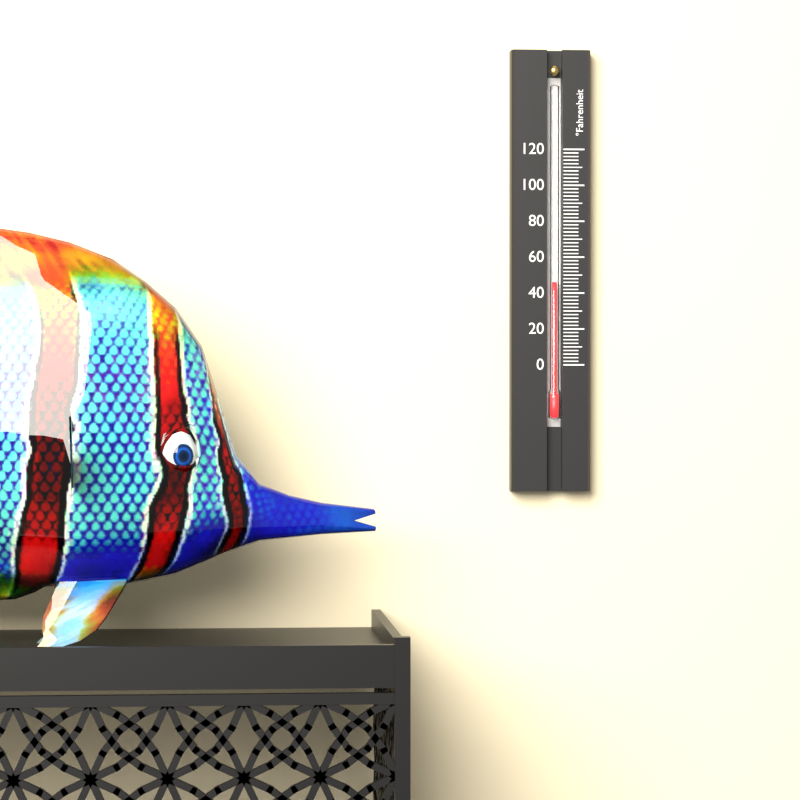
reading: 46 °F
